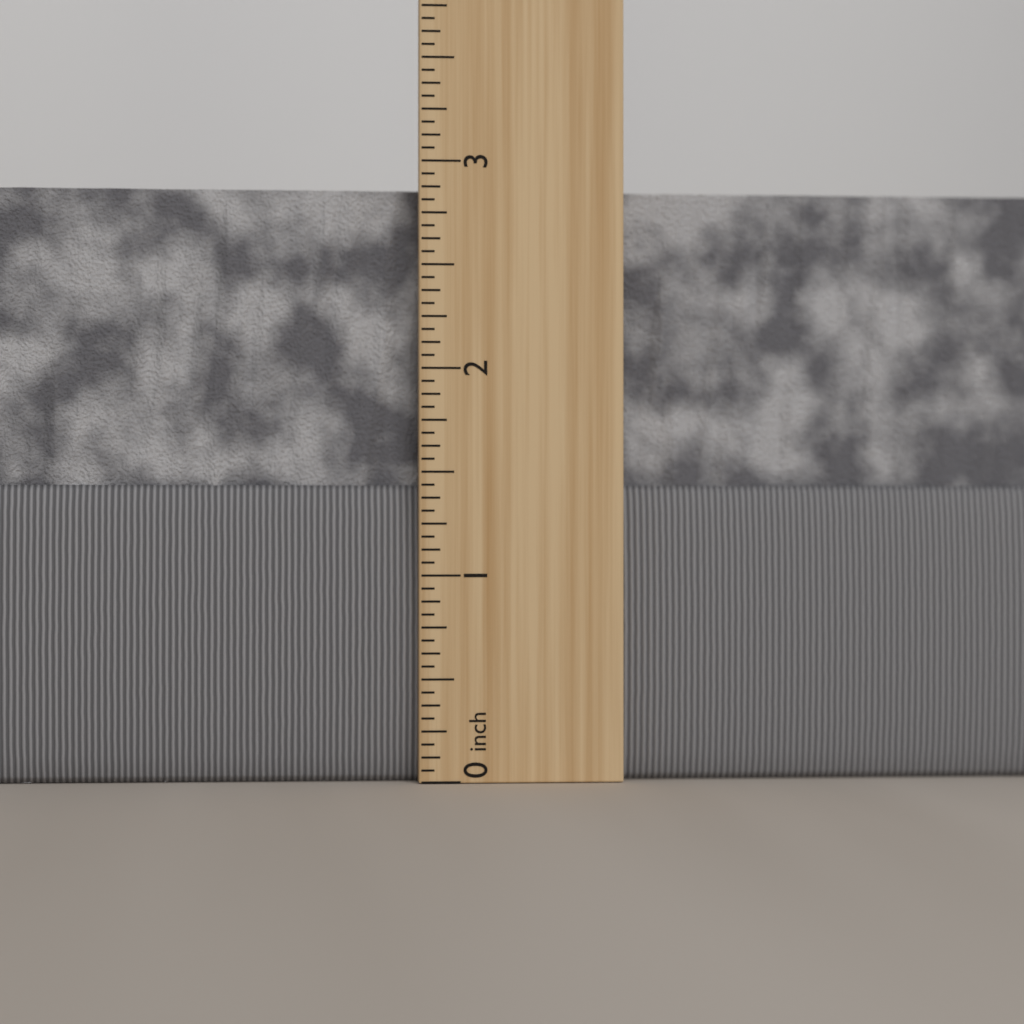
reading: 2.8750 inch
